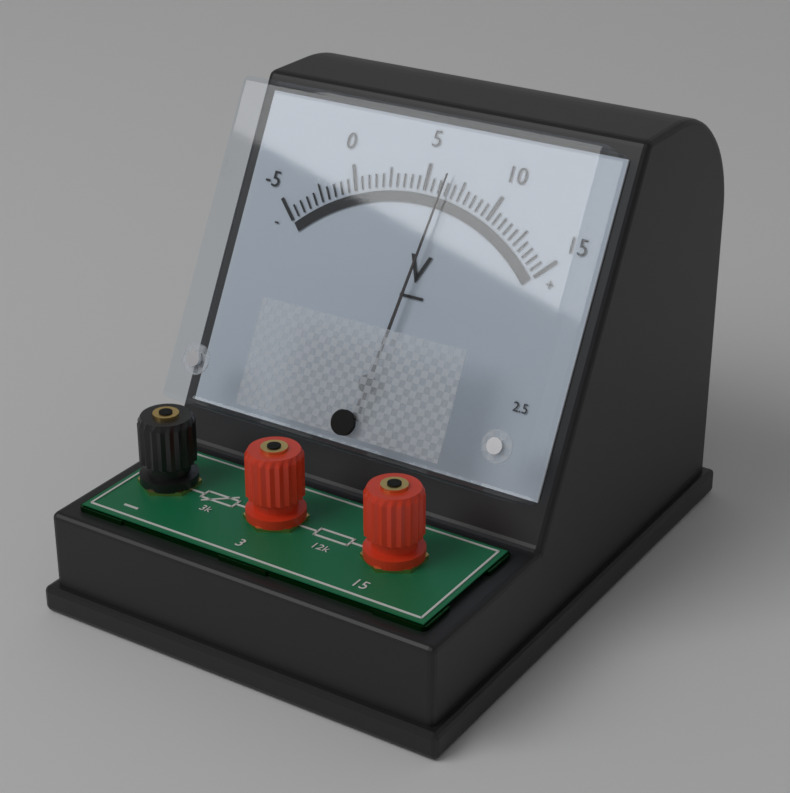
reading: 6.5 V
